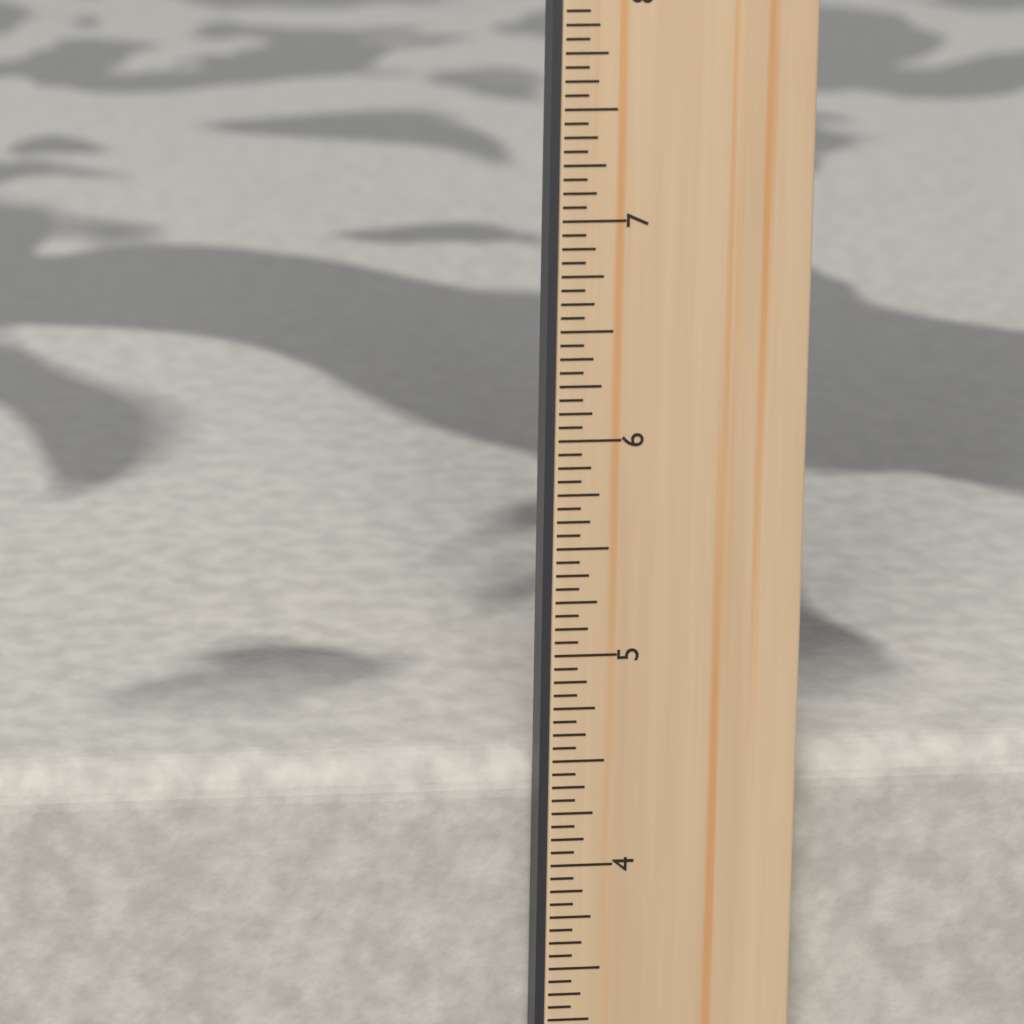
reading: 4.4375 in
